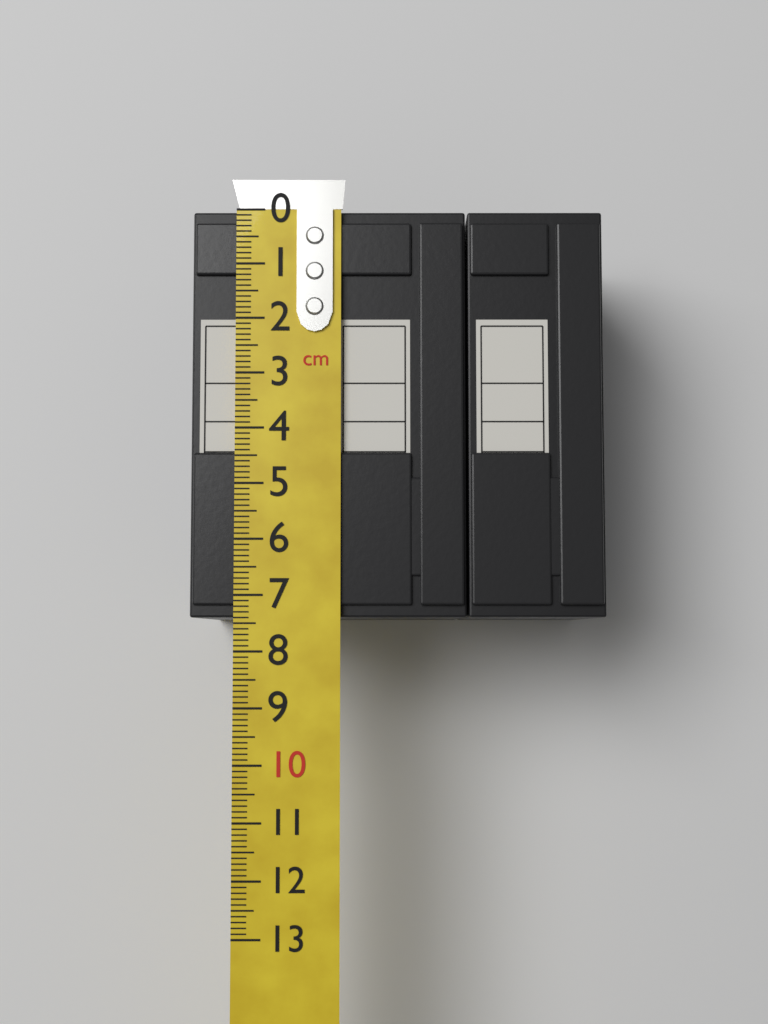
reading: 7.4 cm
